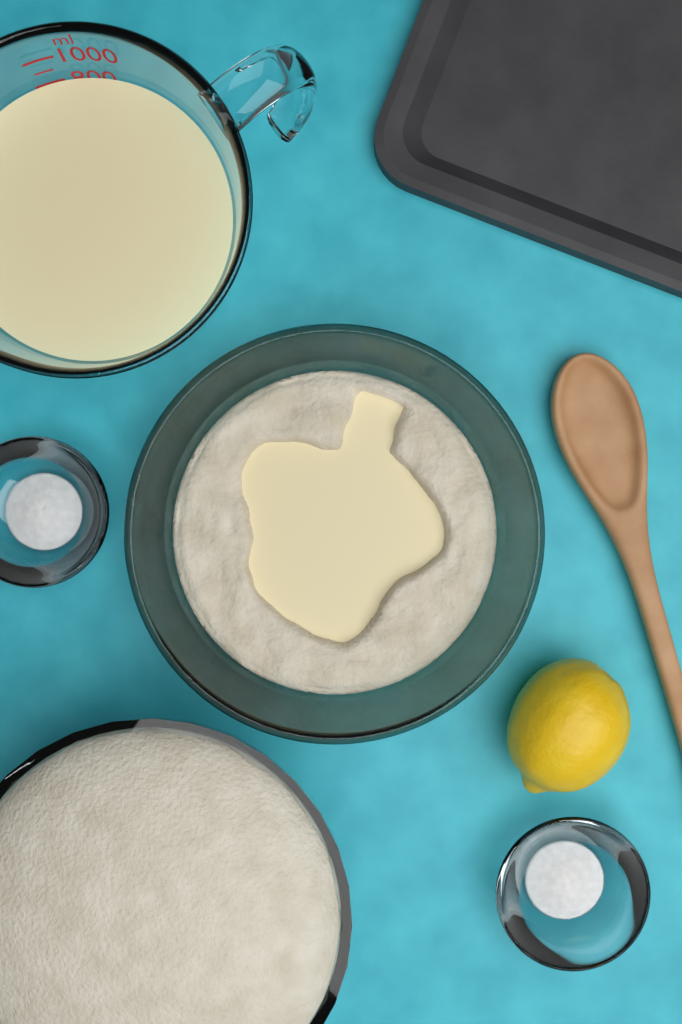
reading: 800 ml
